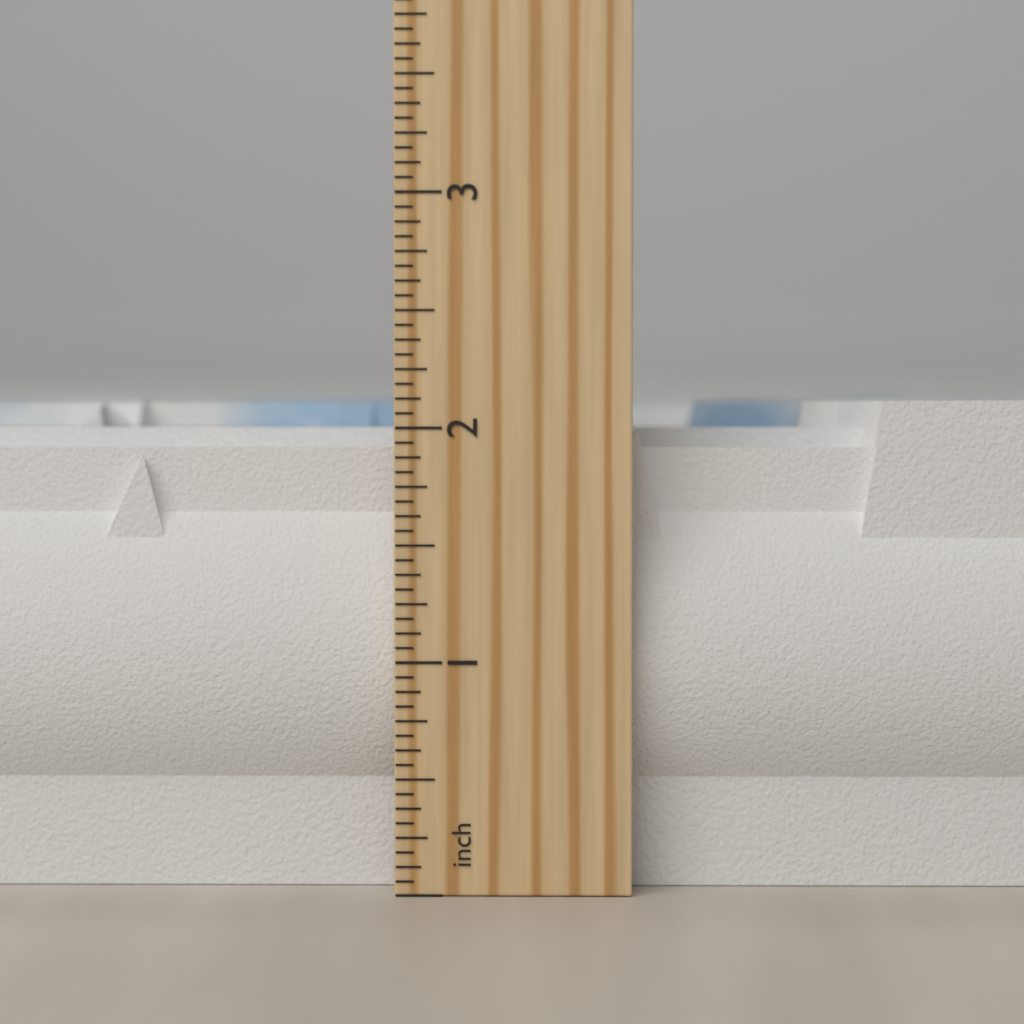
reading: 2.1250 inch
